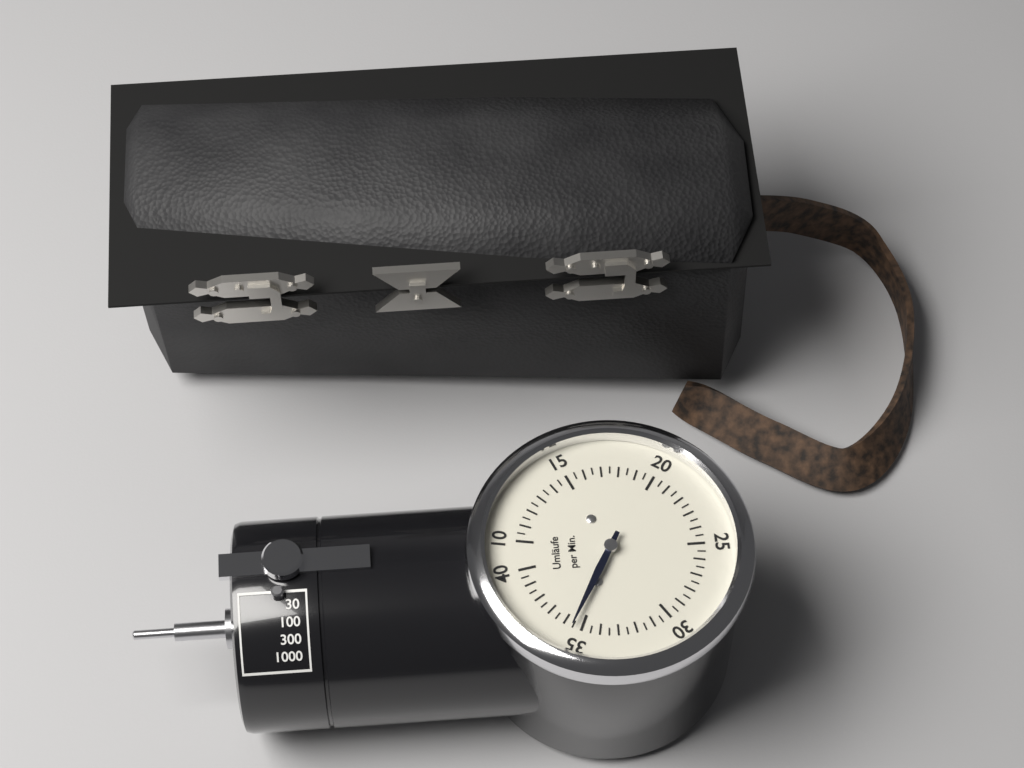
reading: 35.5 Umläufe per Min.
